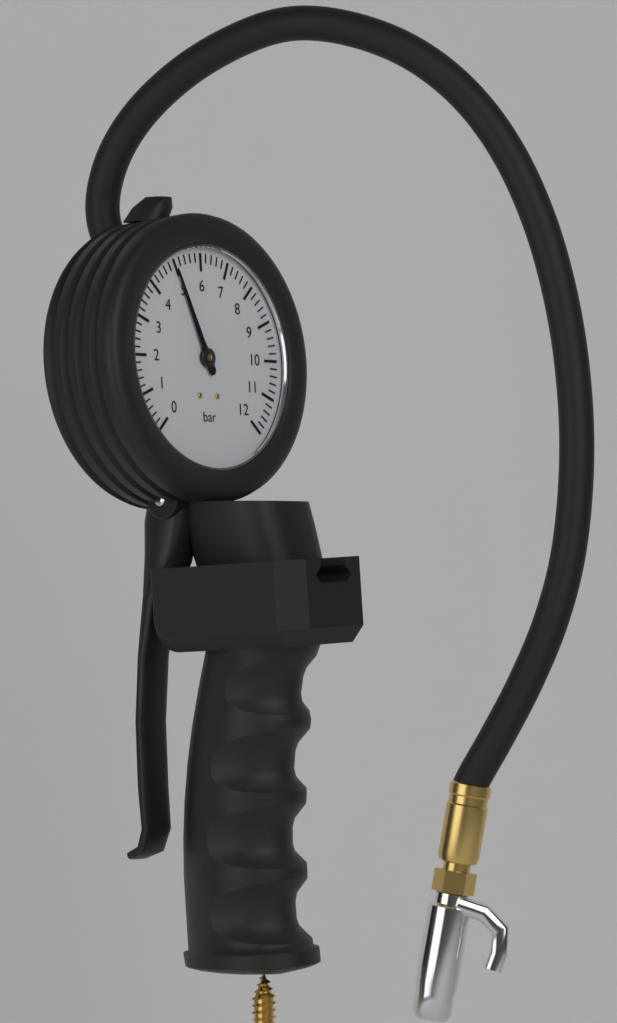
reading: 5.0 bar
